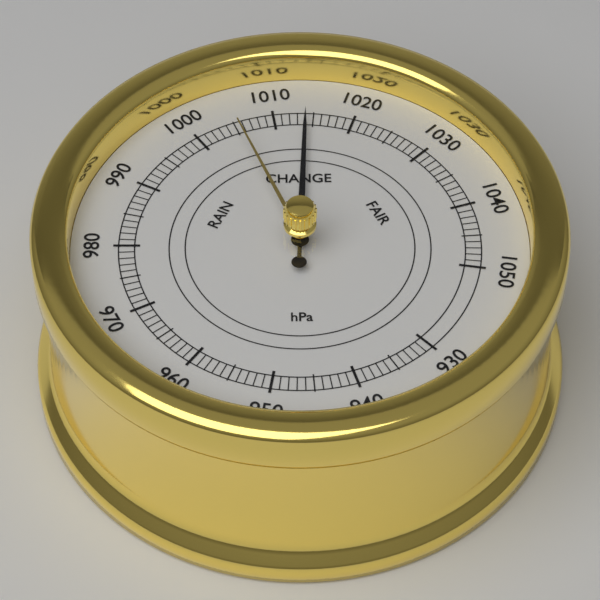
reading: 1014 hPa
